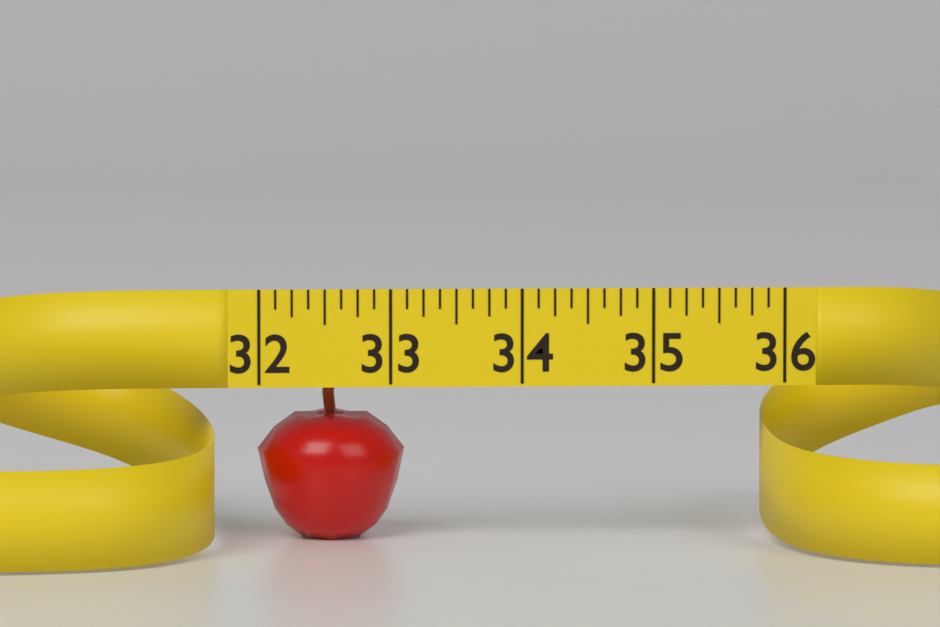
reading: 33.125 (no unit)
